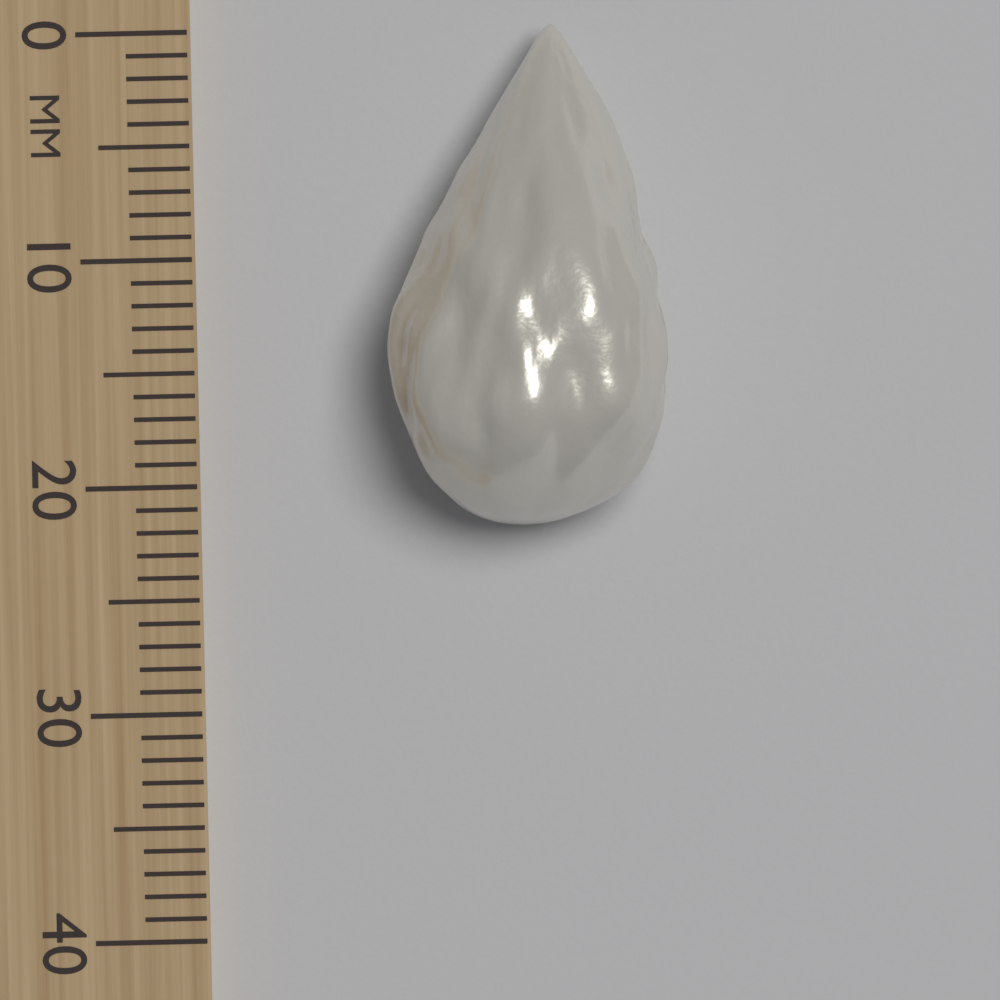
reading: 22 mm
